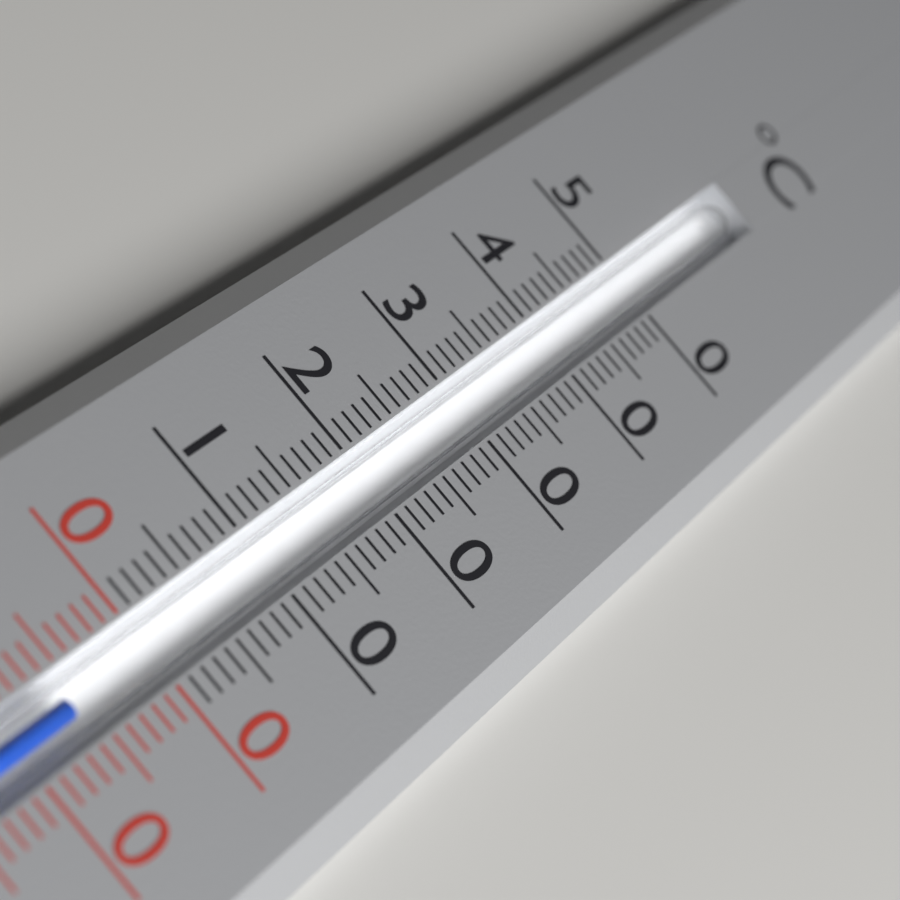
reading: -6 °C
